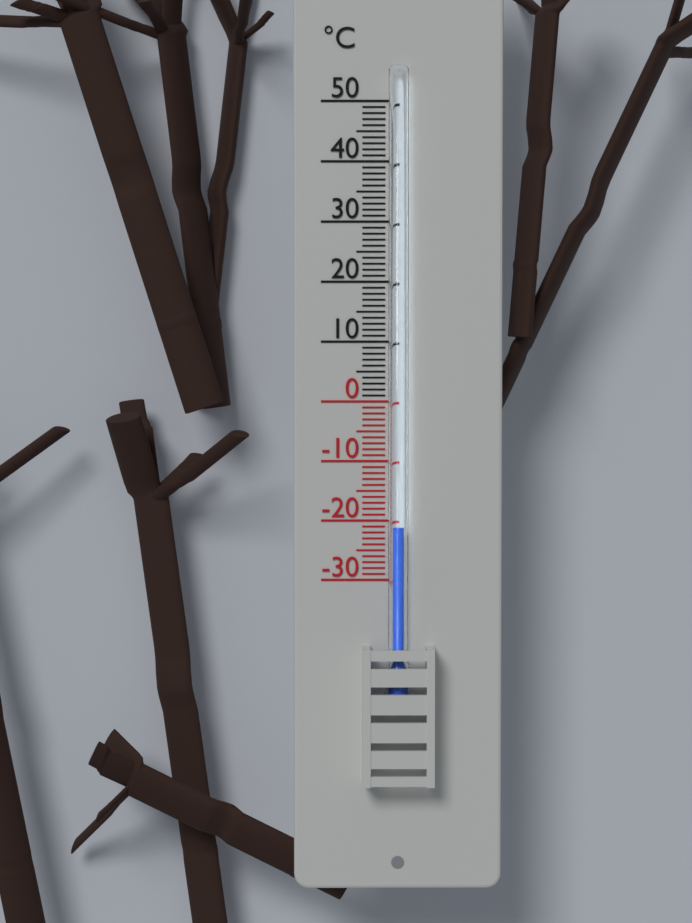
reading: -21 °C
